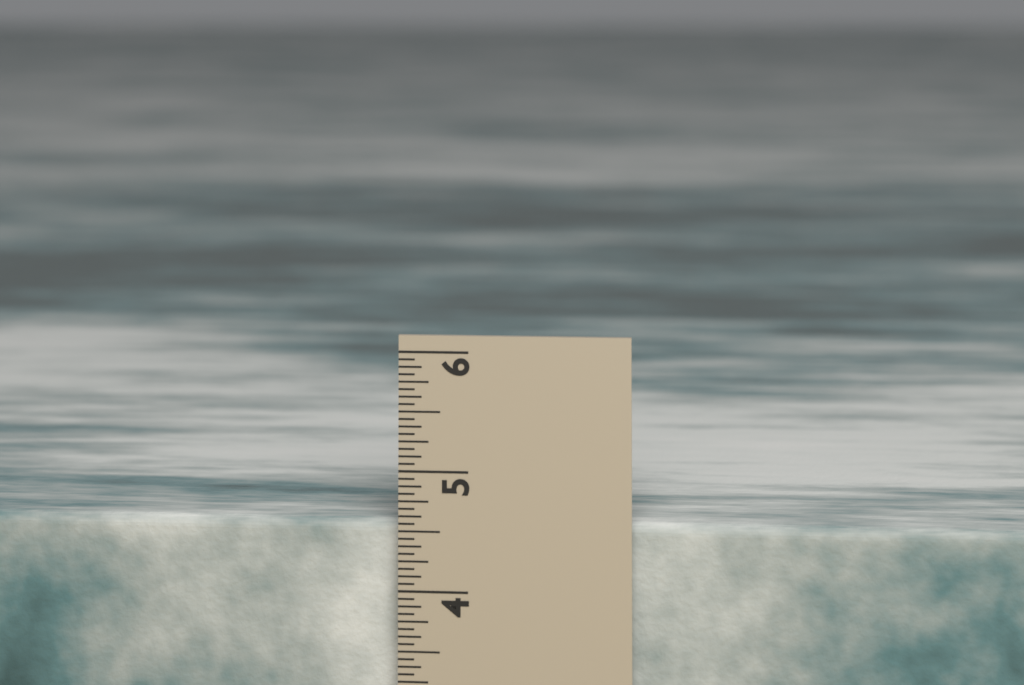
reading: 4.5625 in
